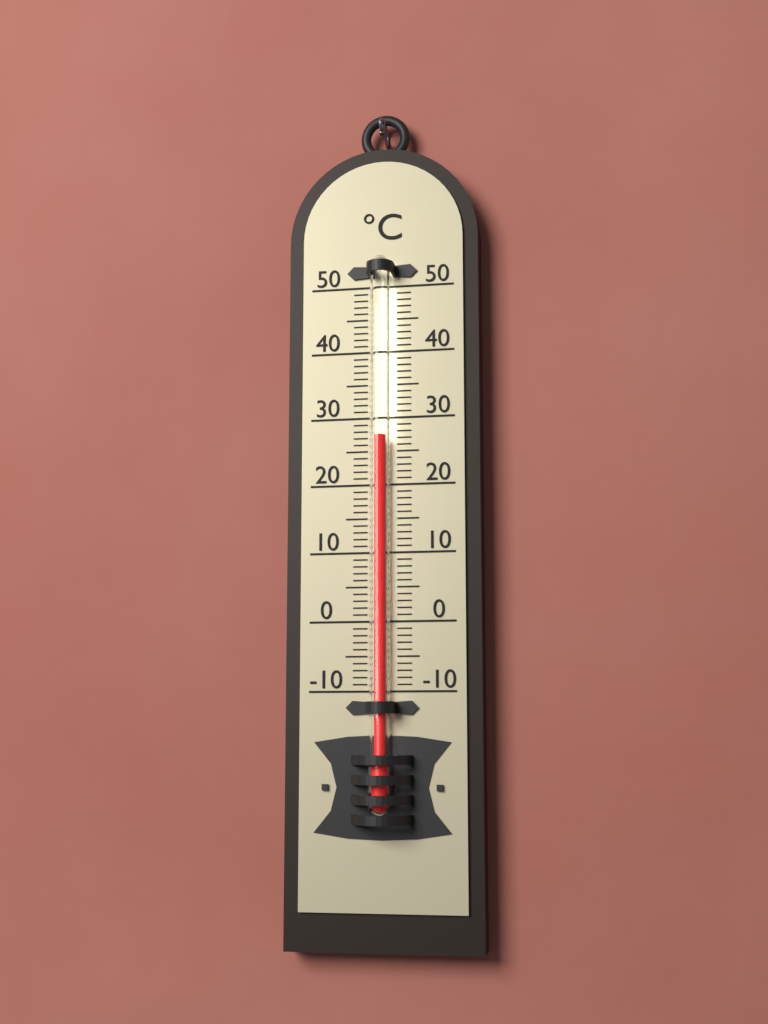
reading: 27 °C
